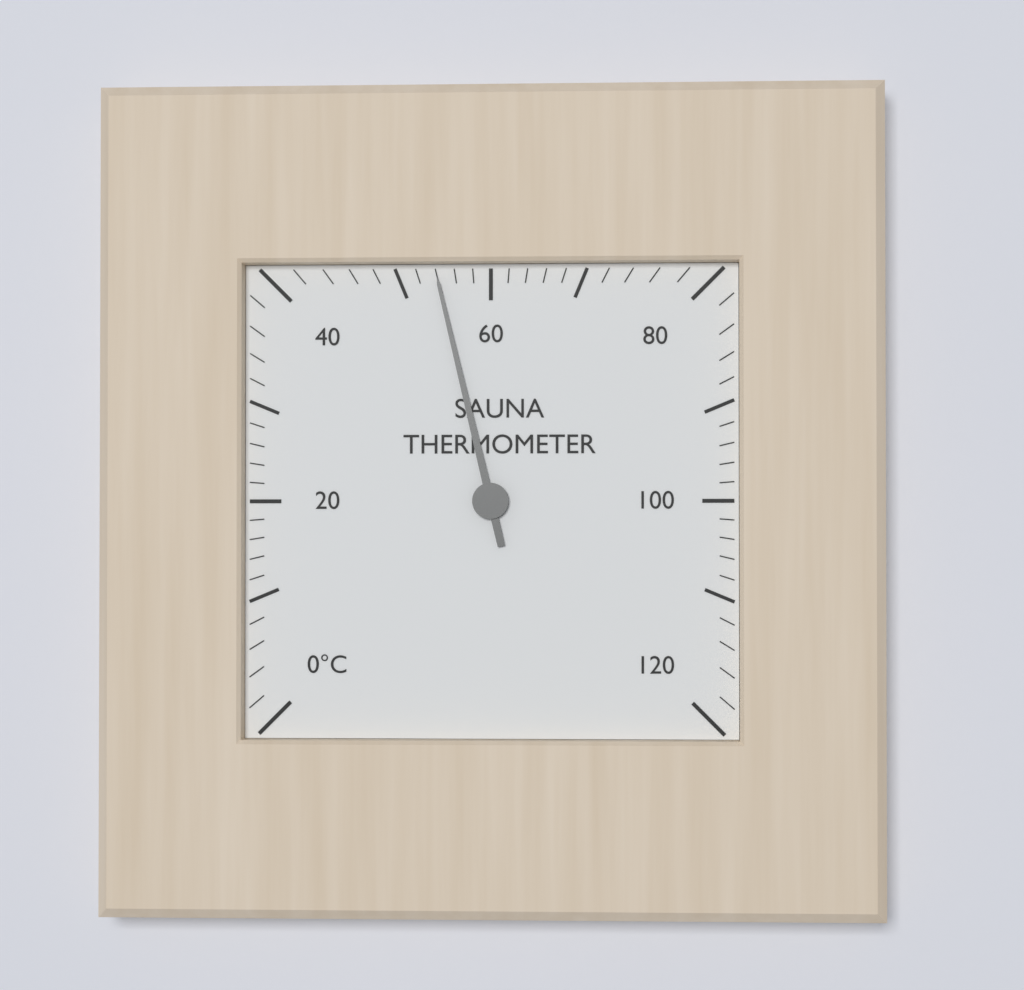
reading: 54 °C
